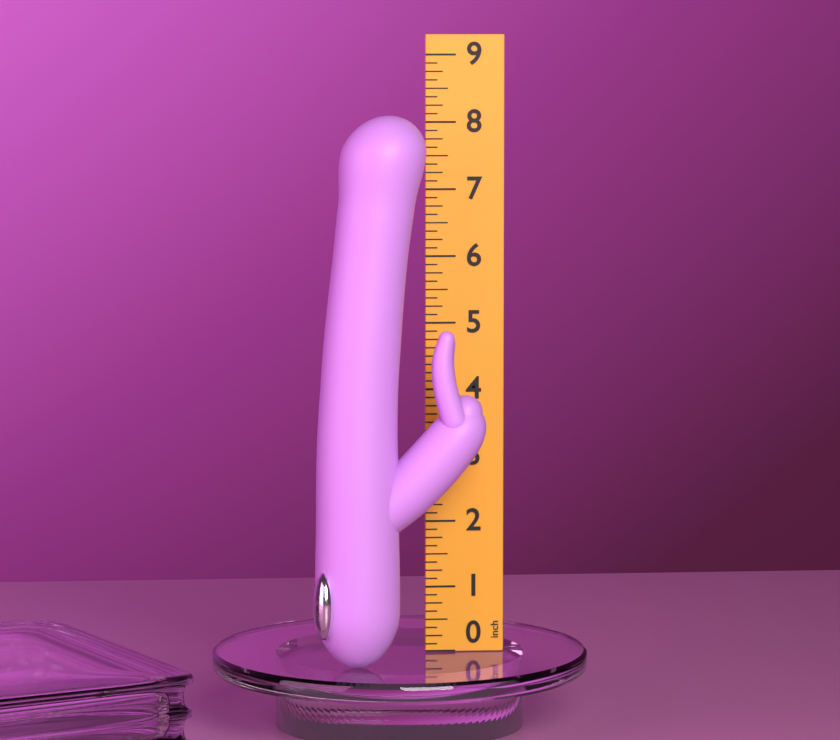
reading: 8.125 inch
